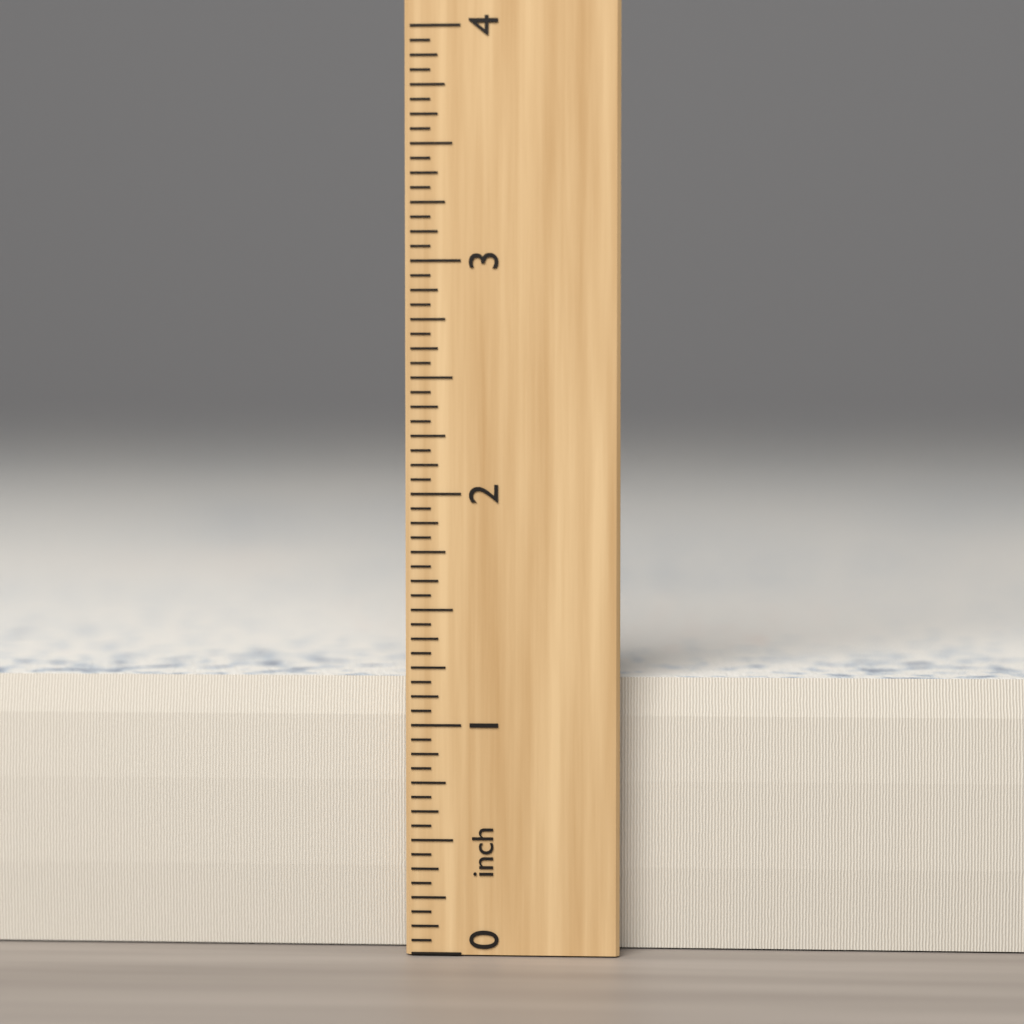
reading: 1.1875 inch
